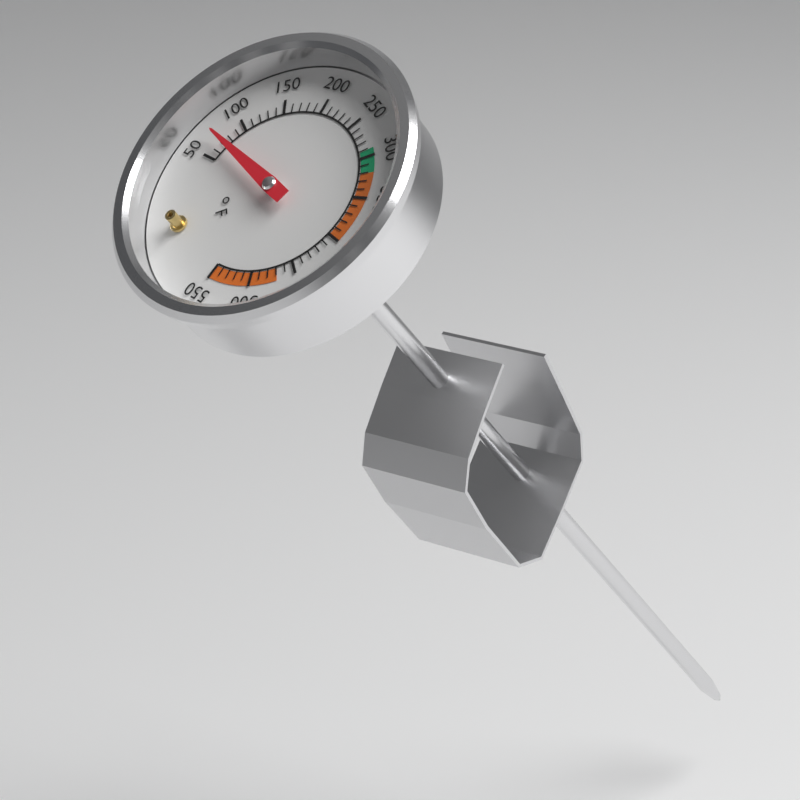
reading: 72 °F
